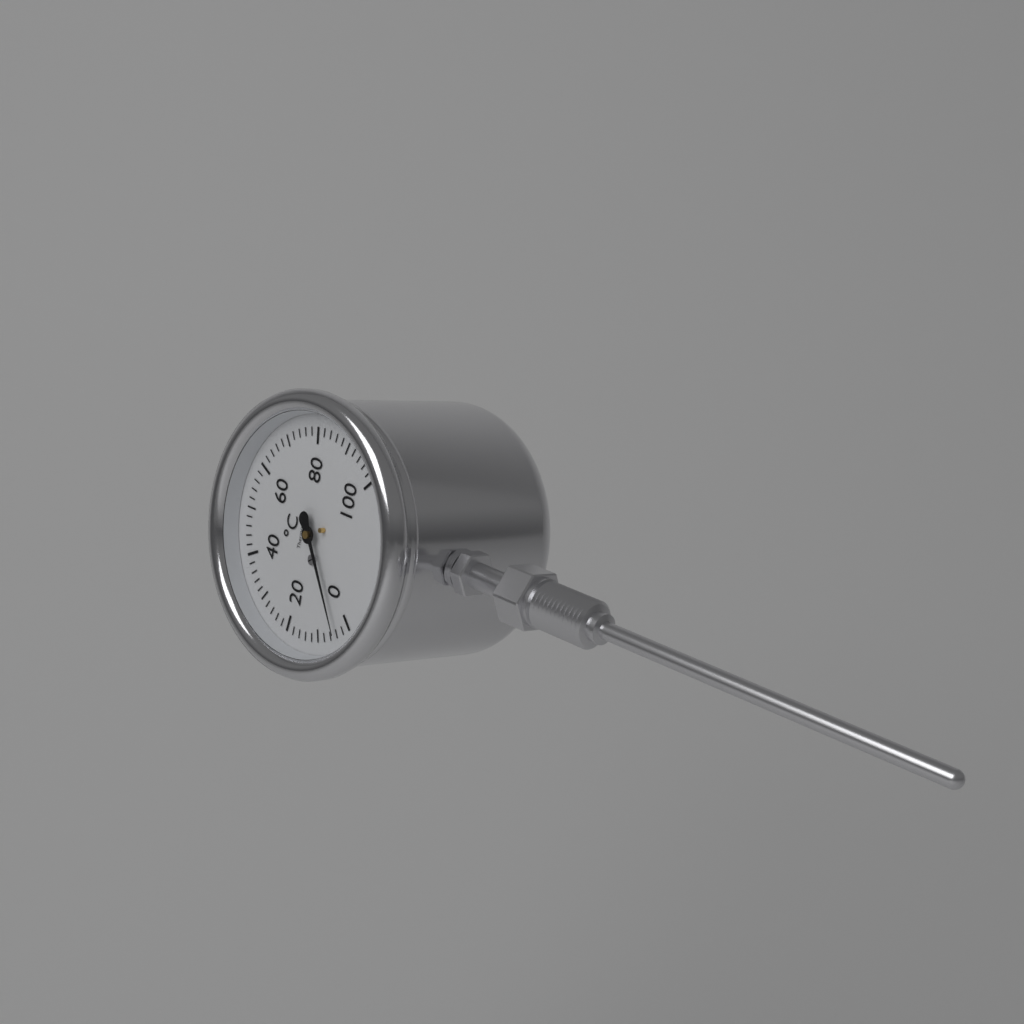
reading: 4 °C
